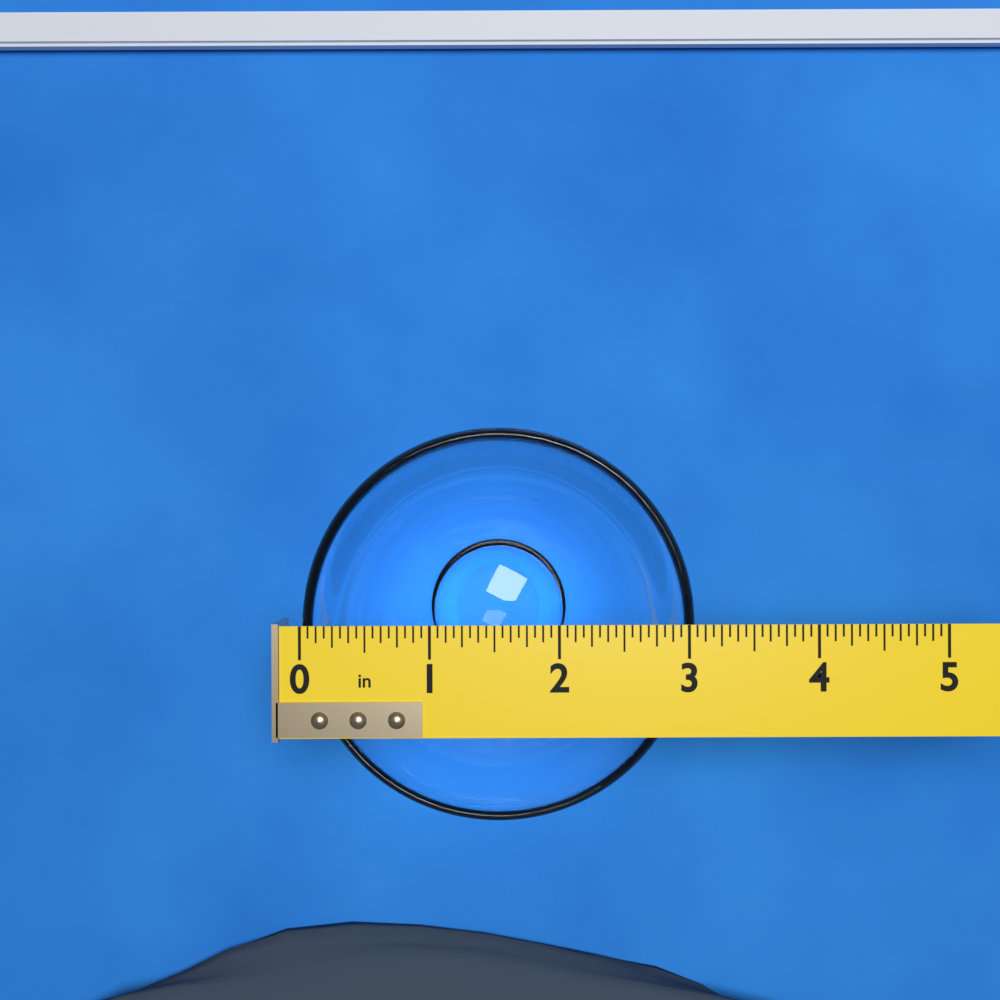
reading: 3.0625 in
